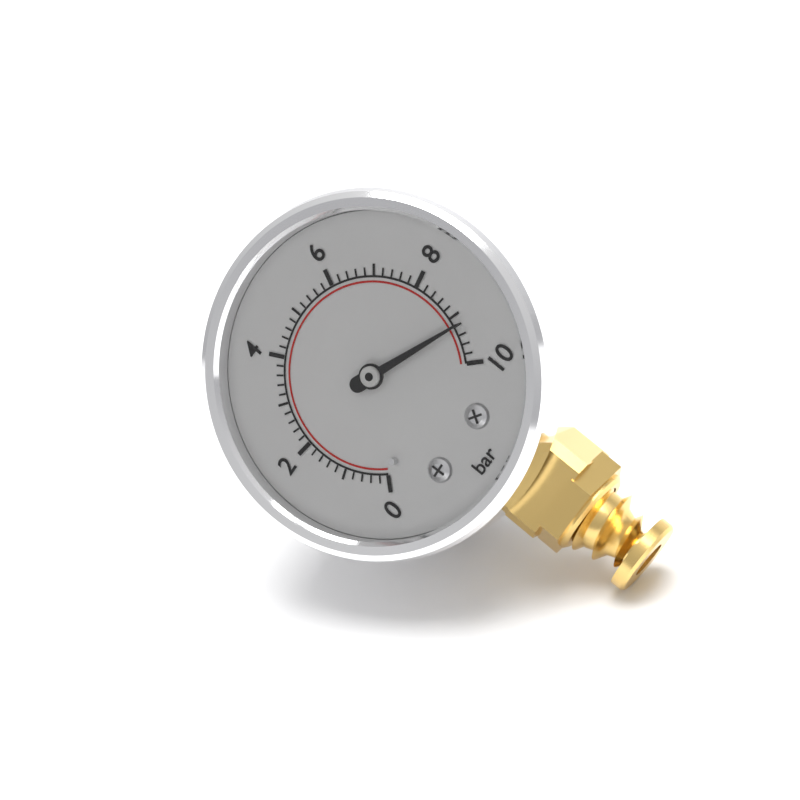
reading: 9.2 bar
